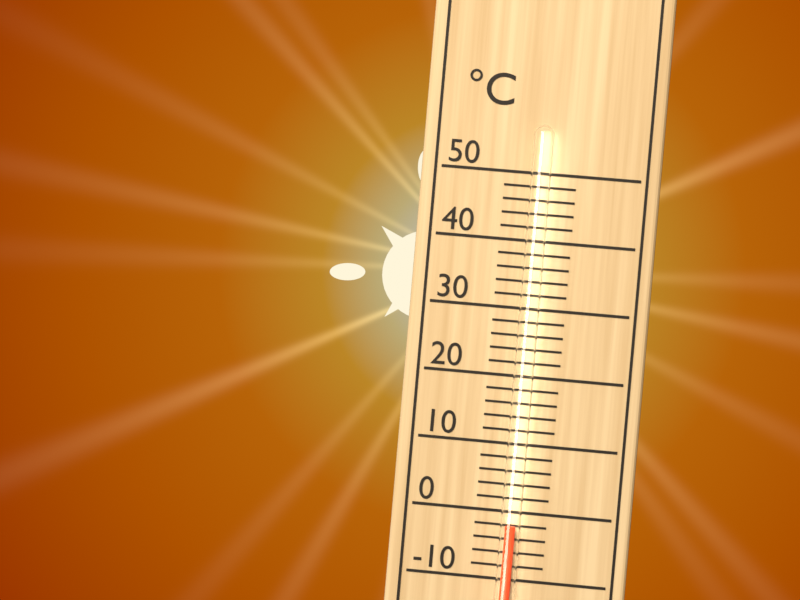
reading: -2 °C
